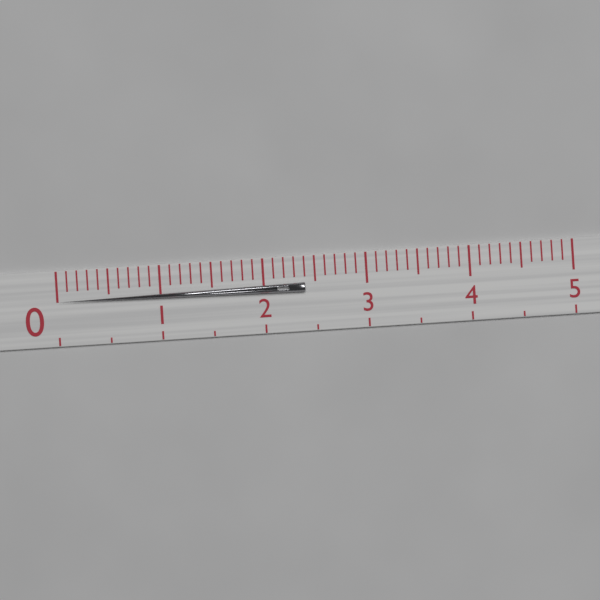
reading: 2.4 (no unit)
